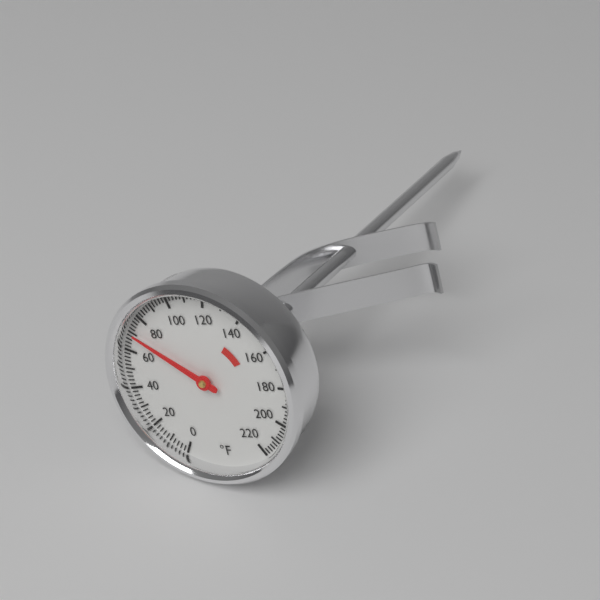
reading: 70 °F
